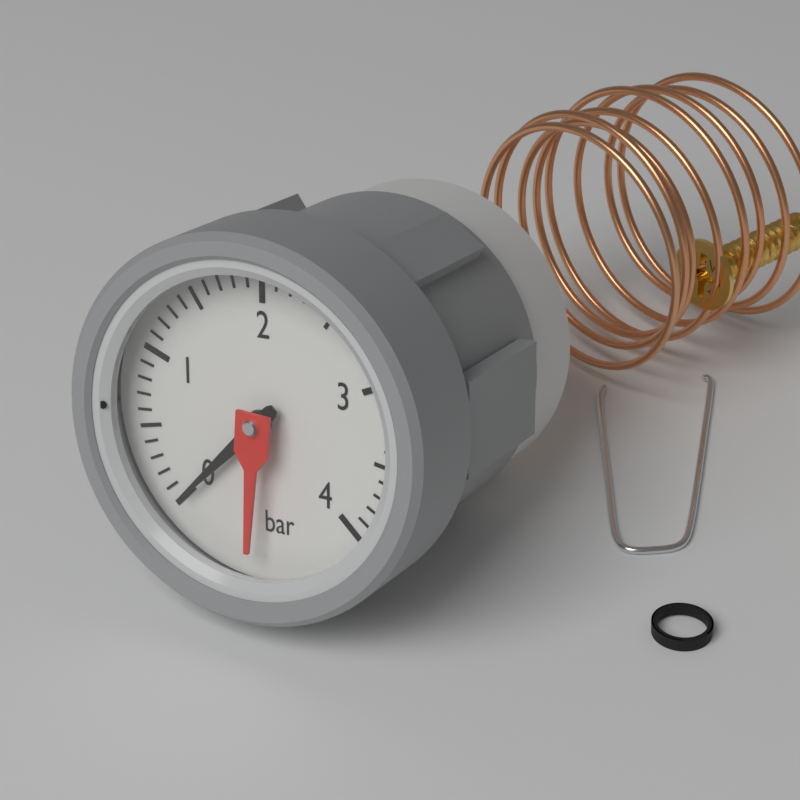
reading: 0.0 bar
